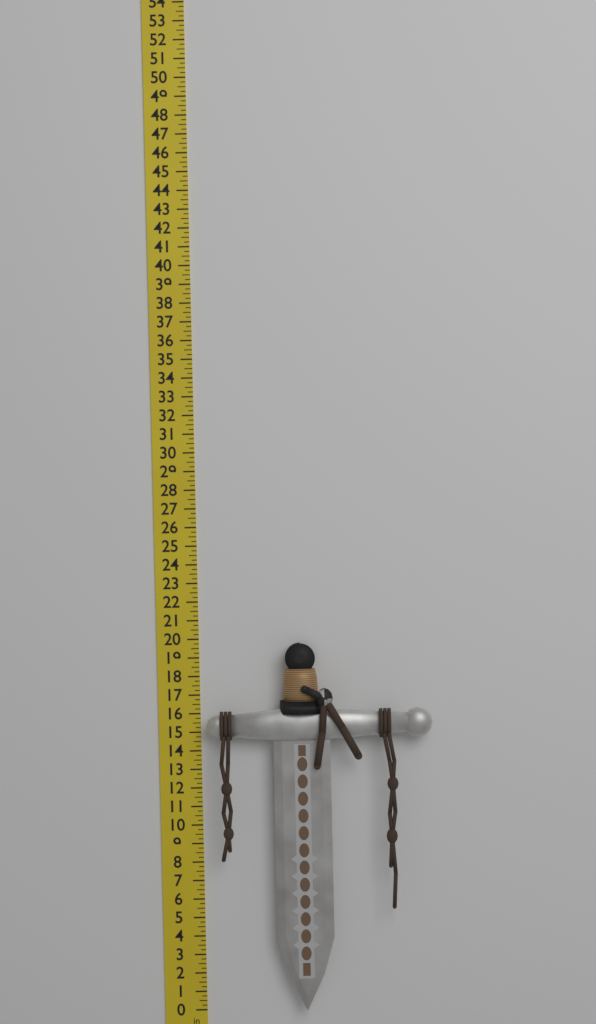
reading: 19.75 in
